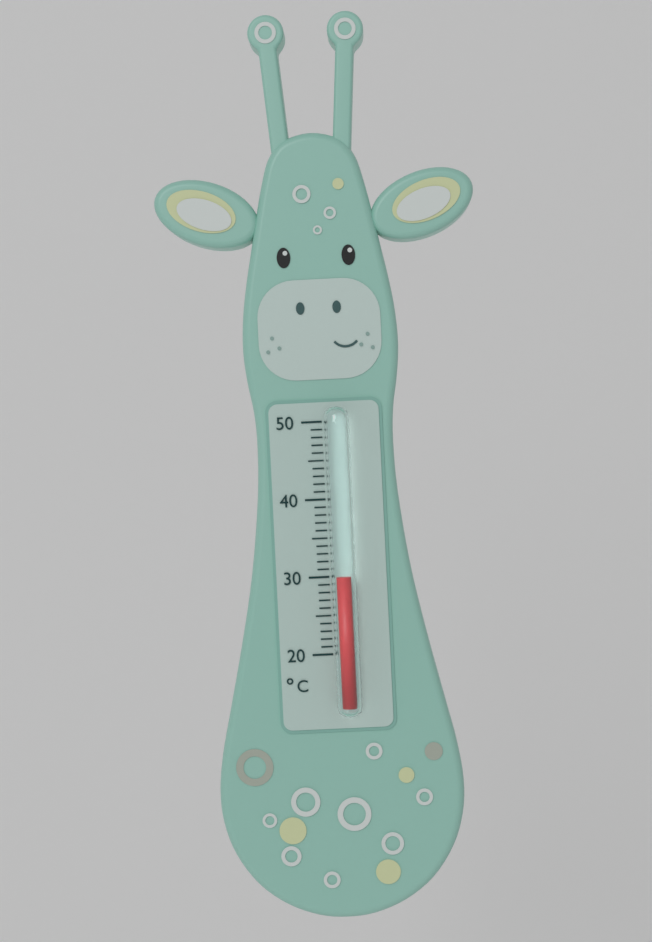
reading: 30 °C
